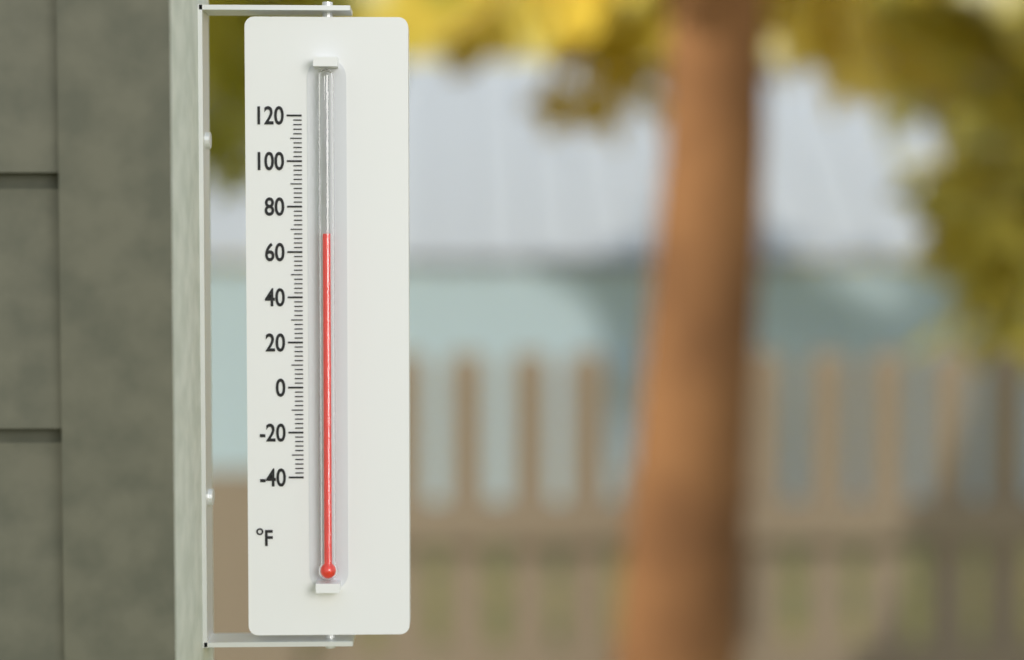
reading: 68 °F
